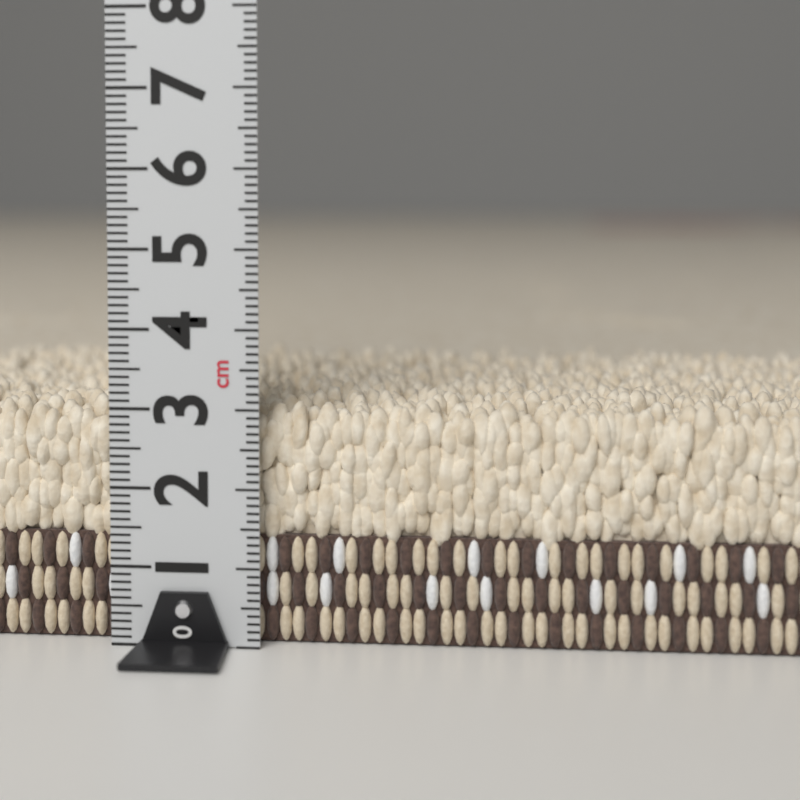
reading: 3.1 cm
